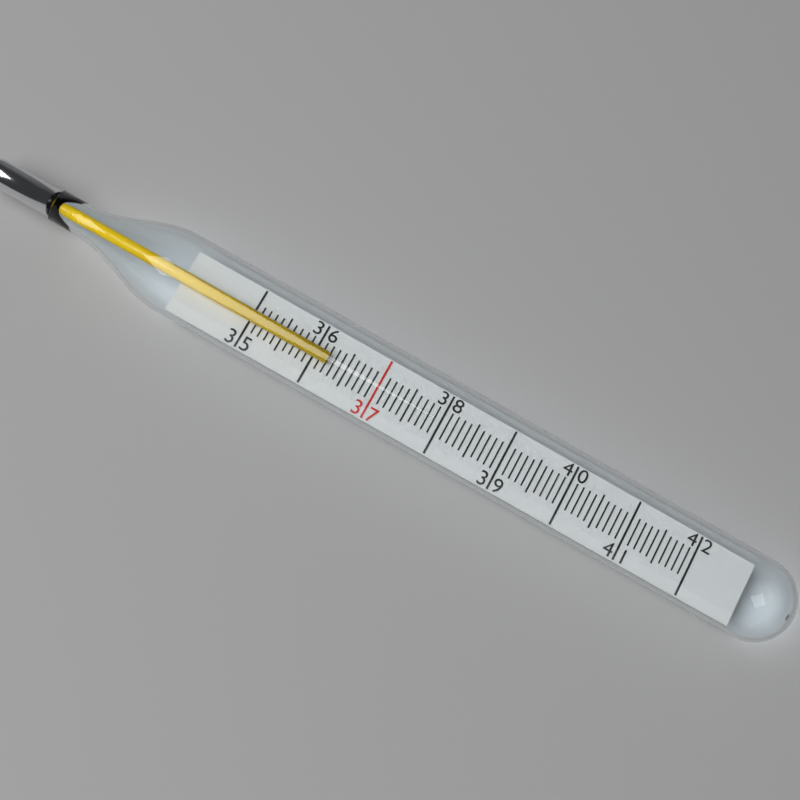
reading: 36.2 (no unit)
